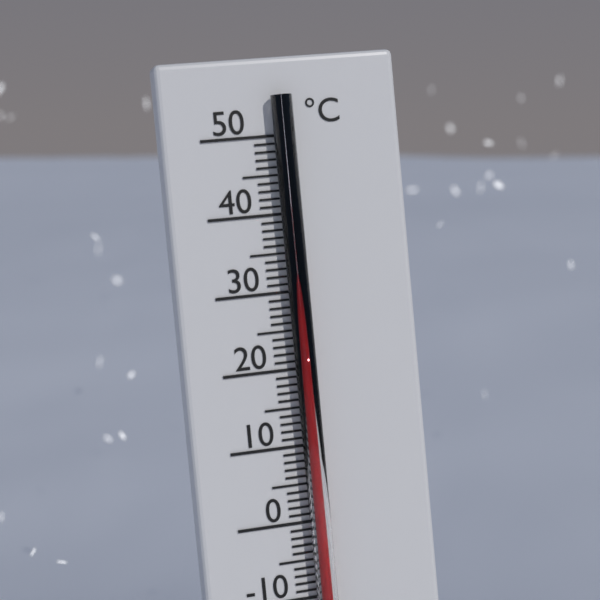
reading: 34 °C
